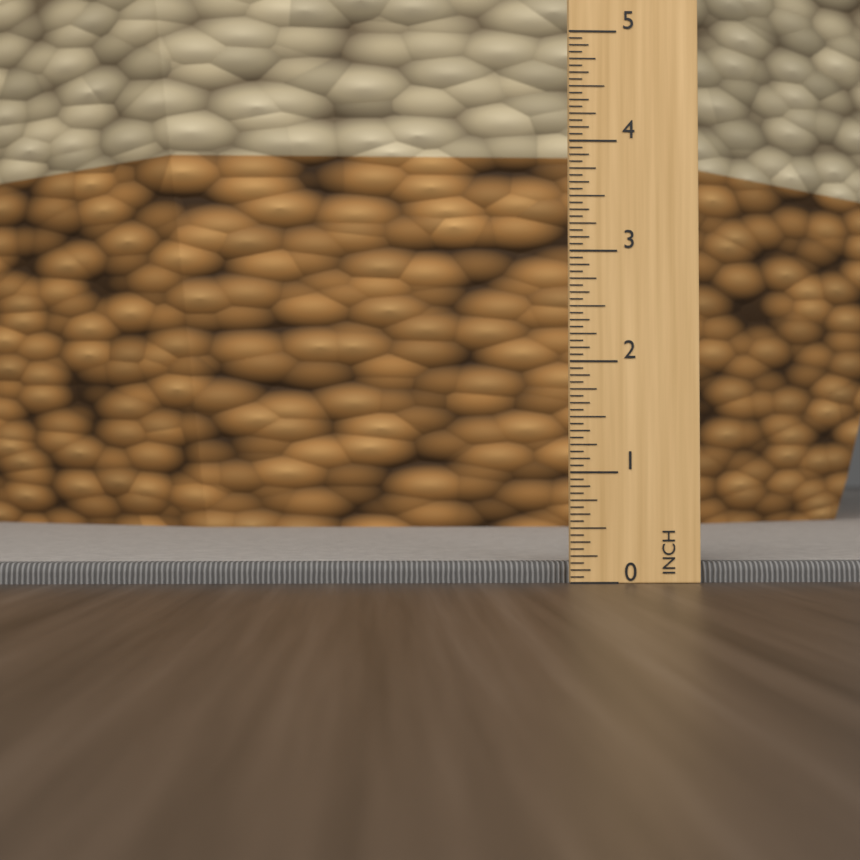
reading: 0.1875 in
